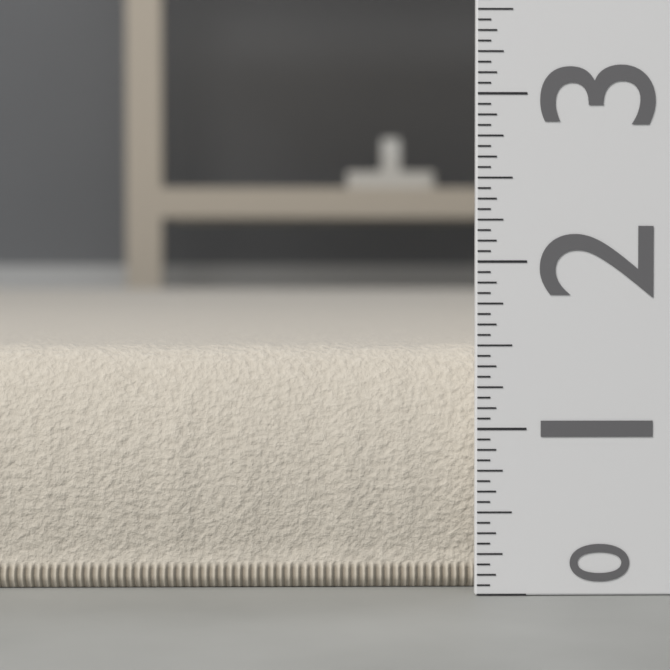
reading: 1.5000 (no unit)
